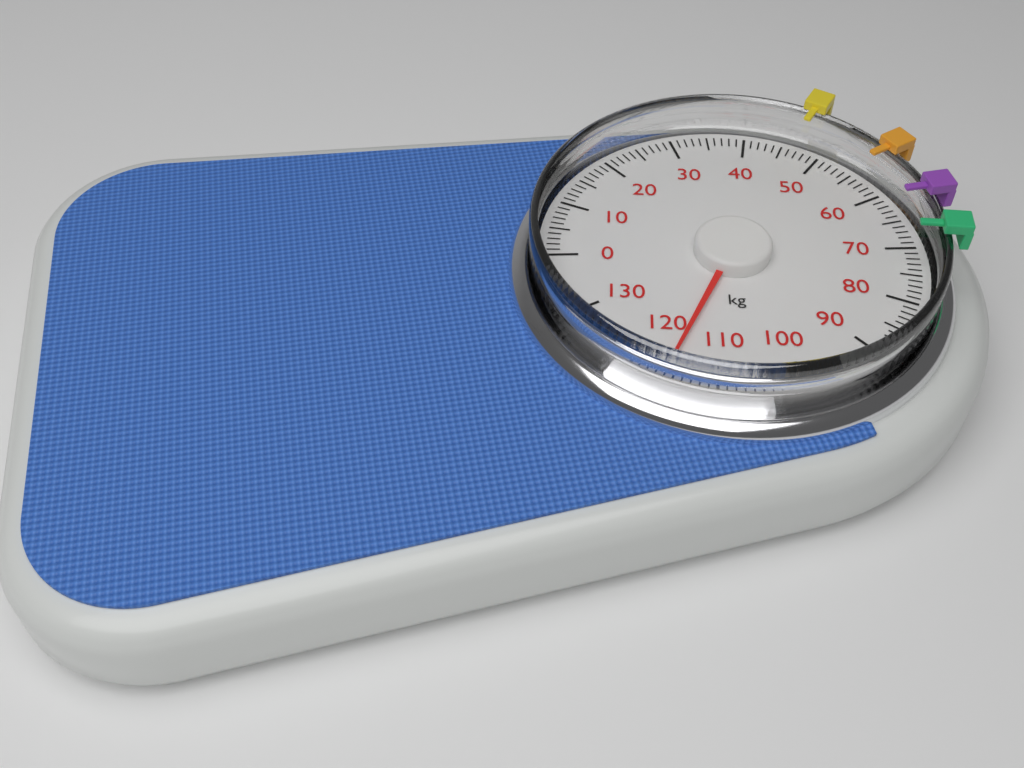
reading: 116 kg
